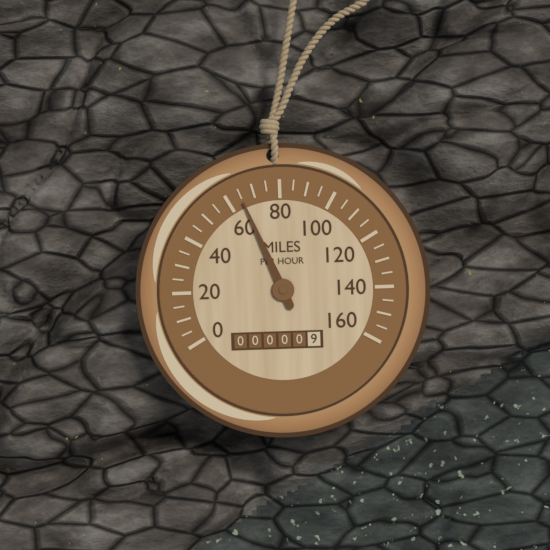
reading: 65 mph
